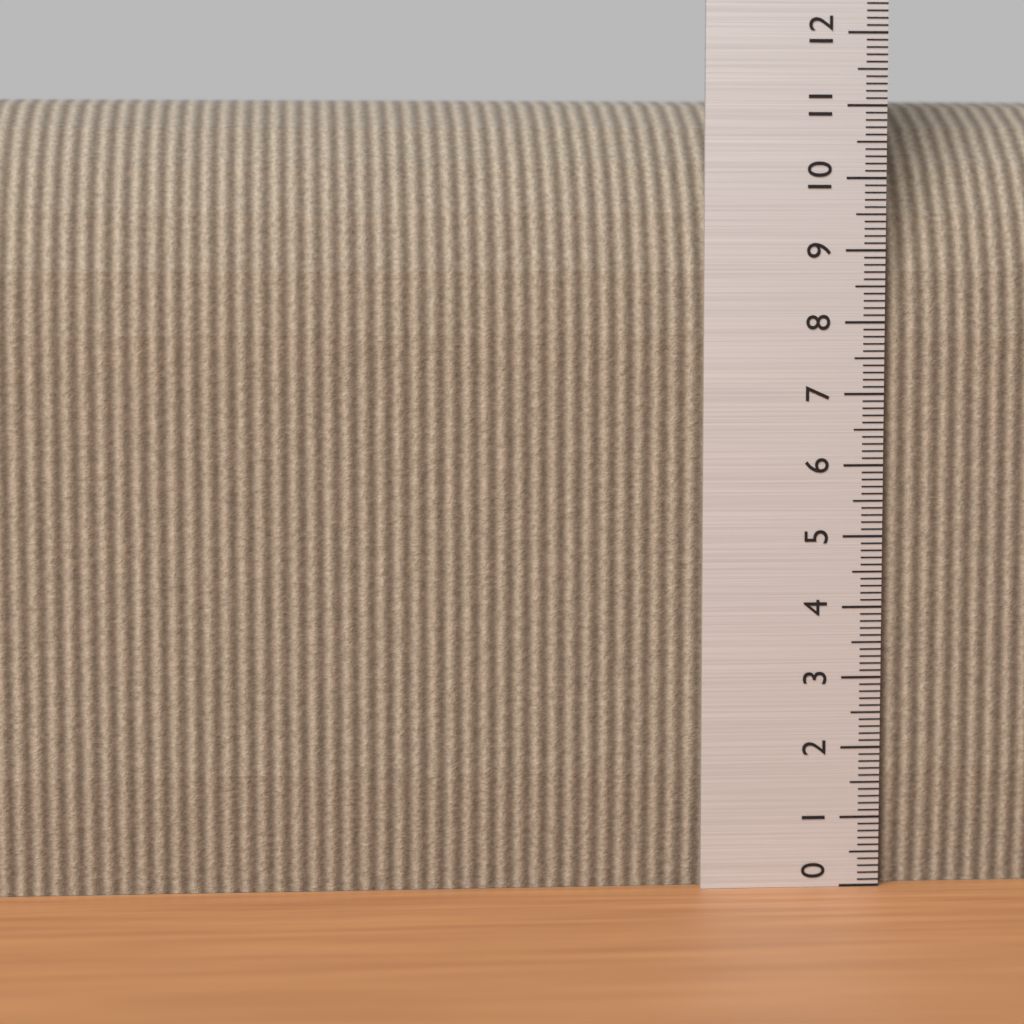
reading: 11.2 (no unit)
